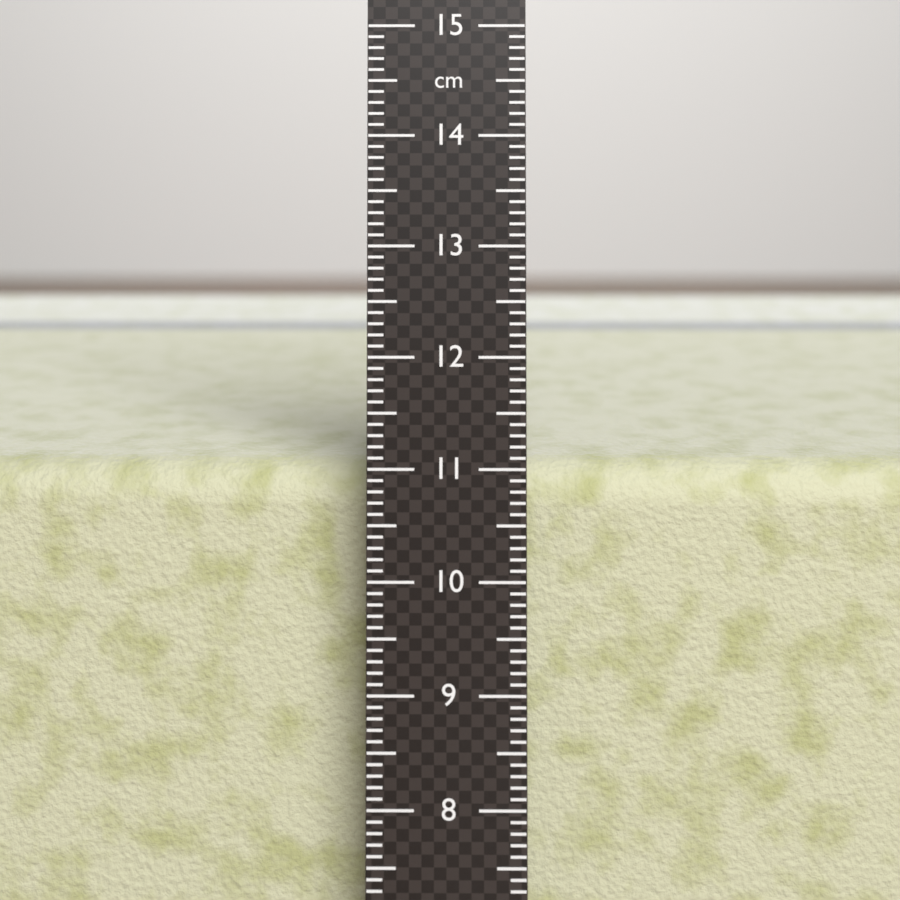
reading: 10.9 cm
